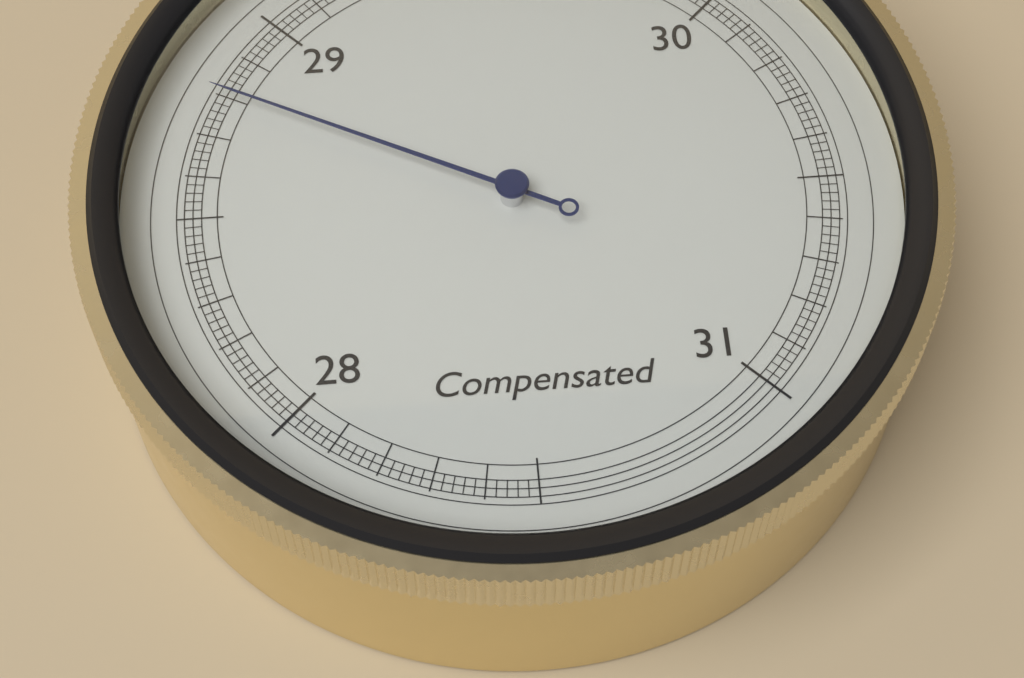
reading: 28.80 inHg
